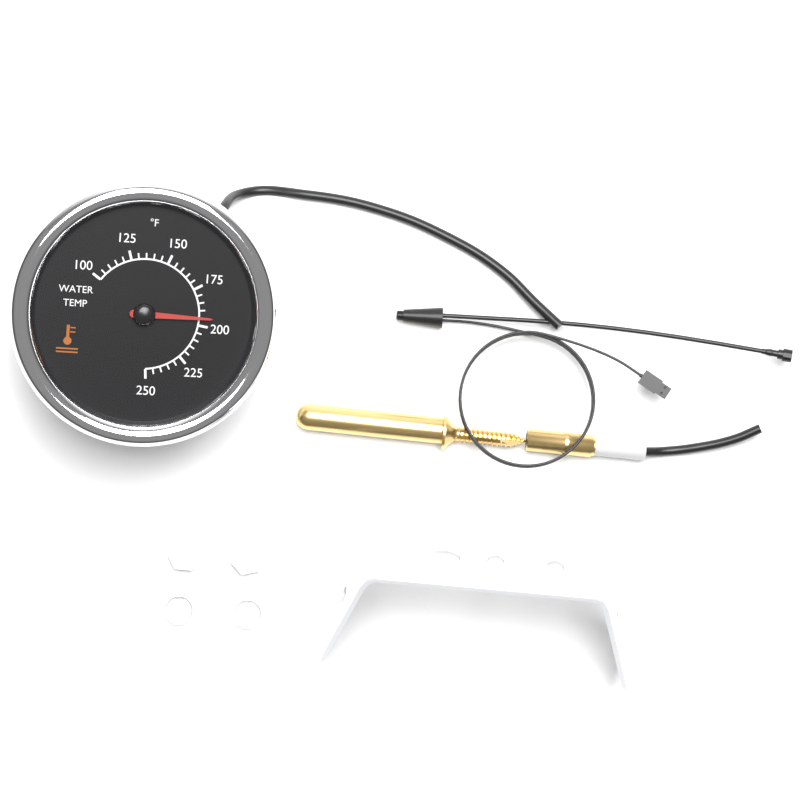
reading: 195 °F
